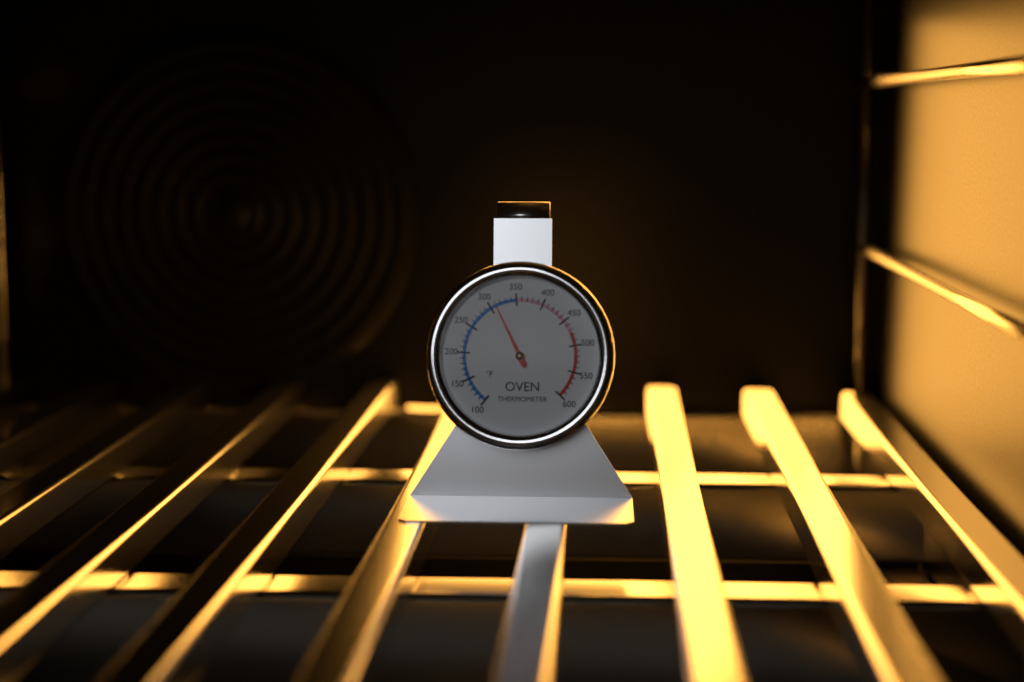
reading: 310 °F
